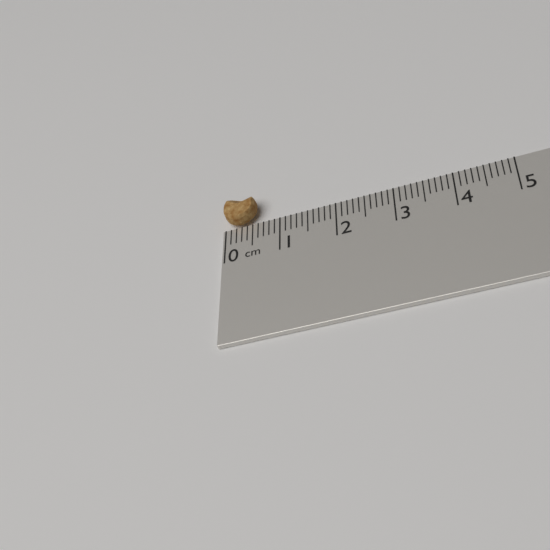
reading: 0.6 cm
